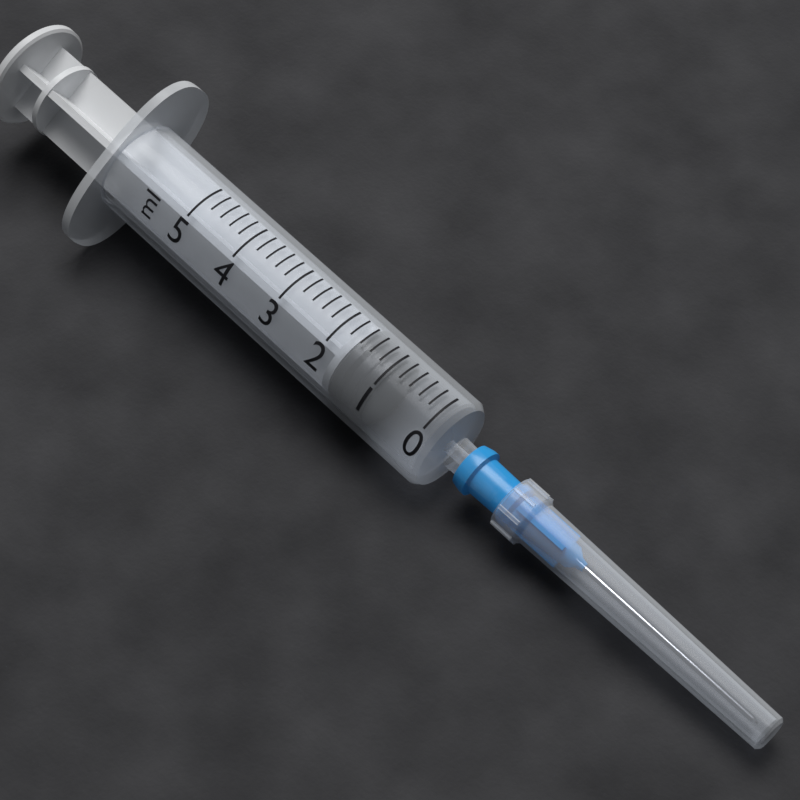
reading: 1.0 ml
